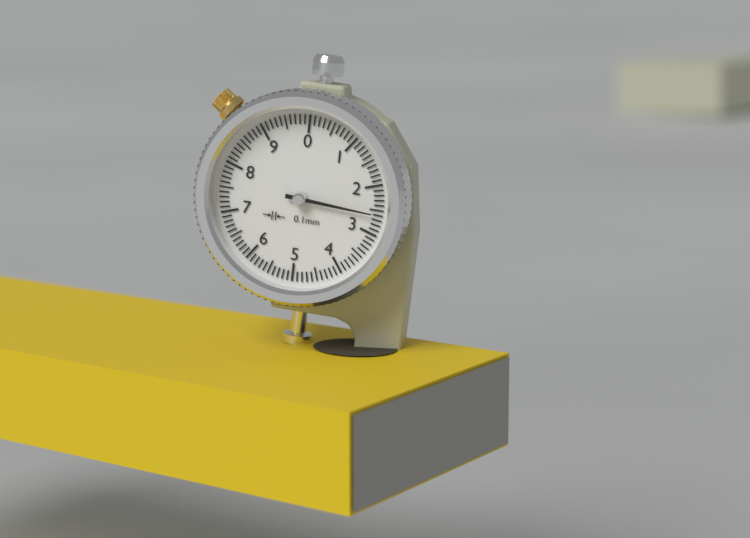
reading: 2.6 mm
